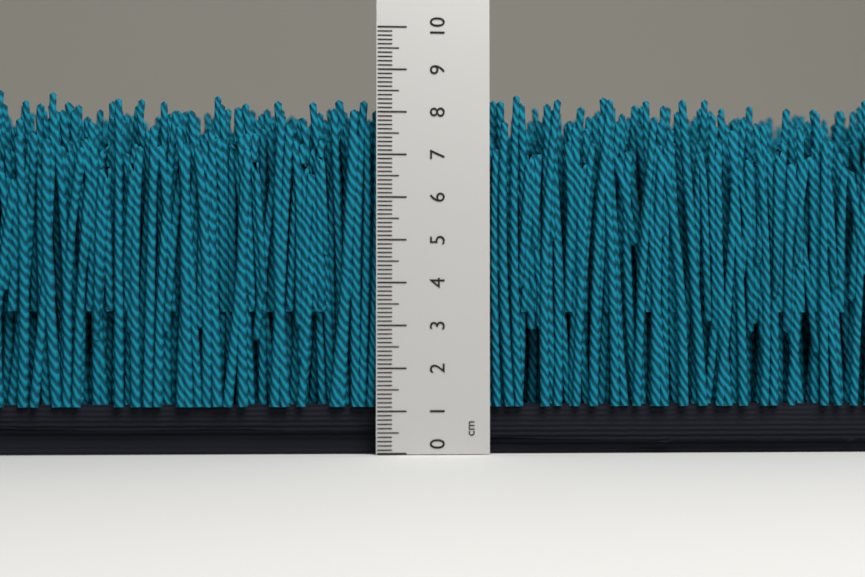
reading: 8.5 cm
